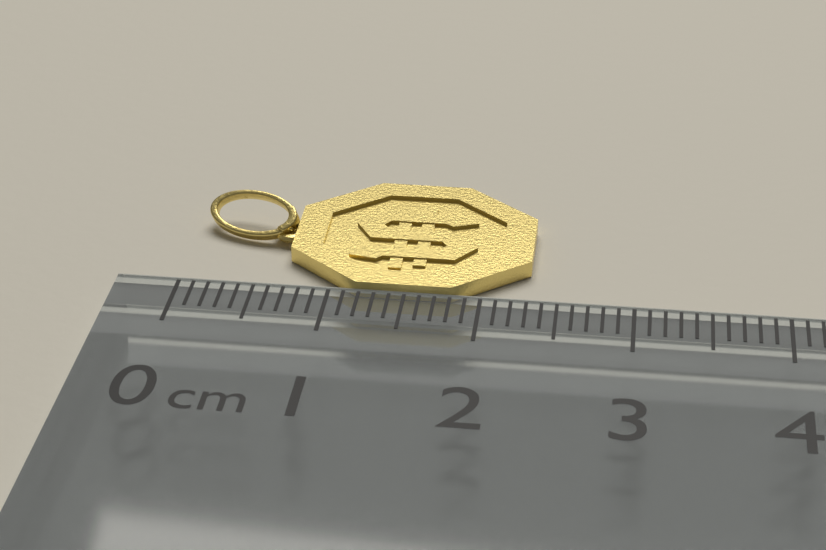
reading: 2.3 cm
